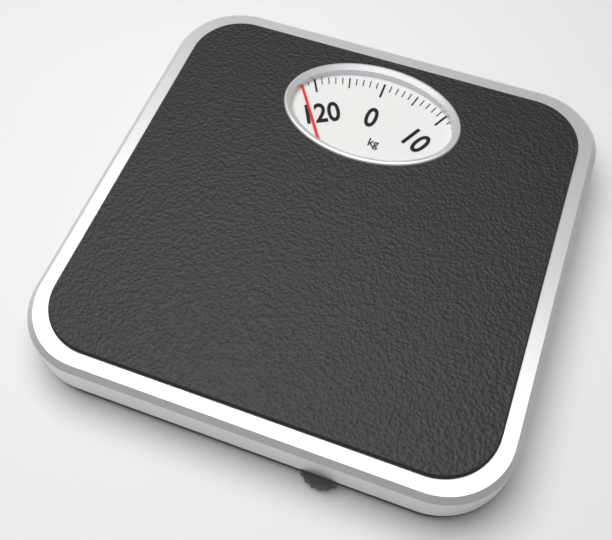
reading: 118 kg
